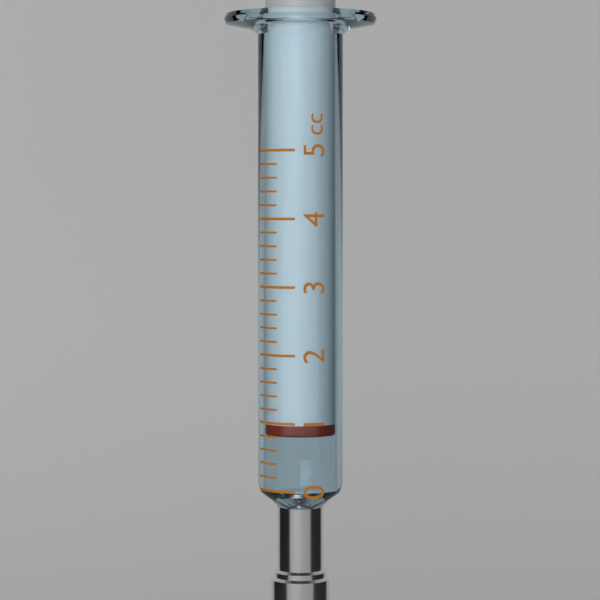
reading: 0.8 cc
